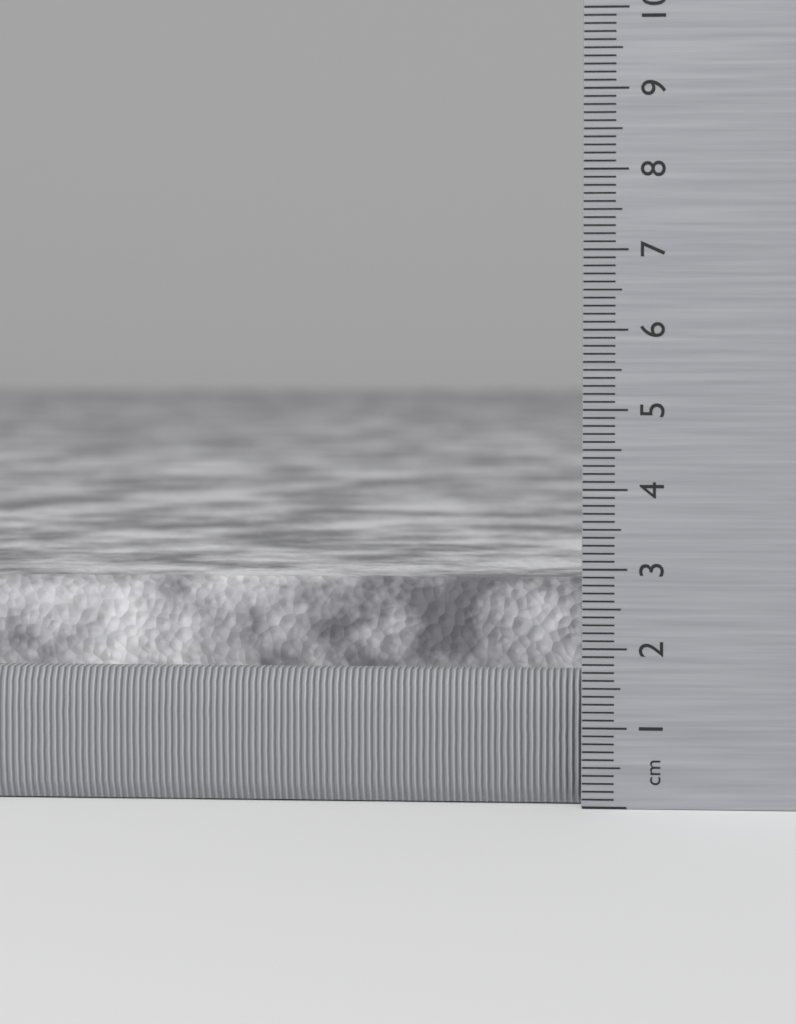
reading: 2.8 cm
